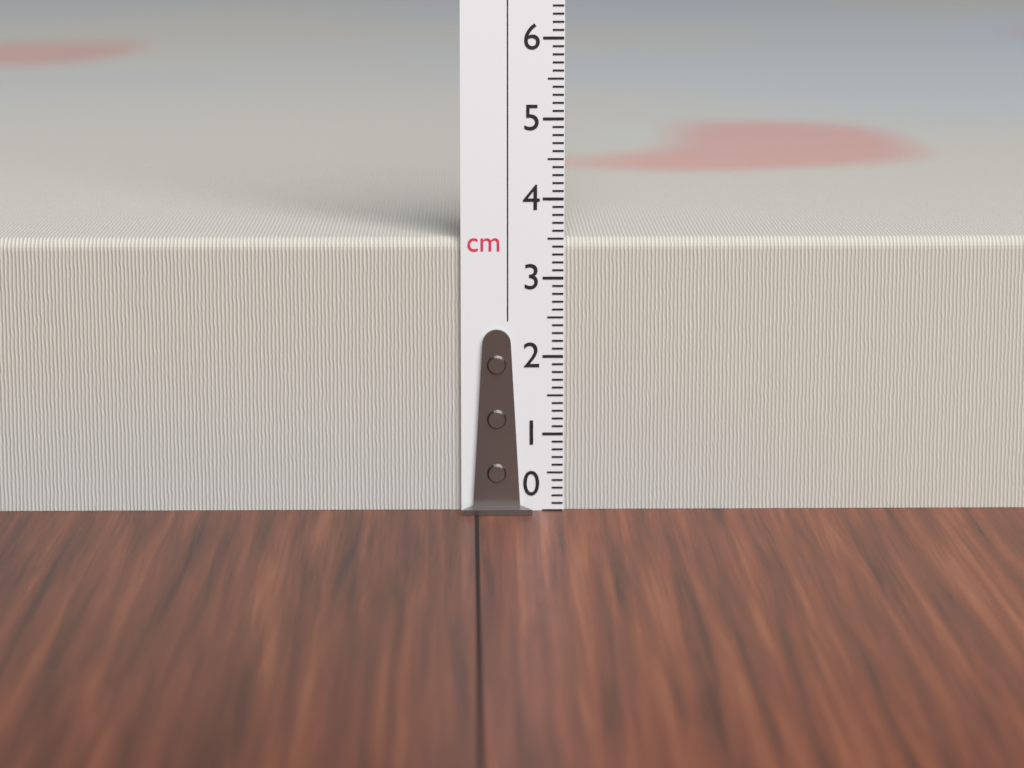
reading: 3.5 cm
